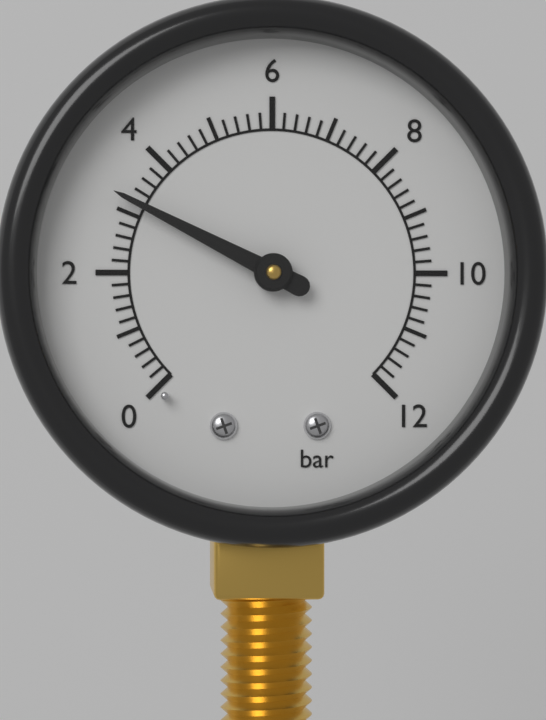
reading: 3.2 bar
